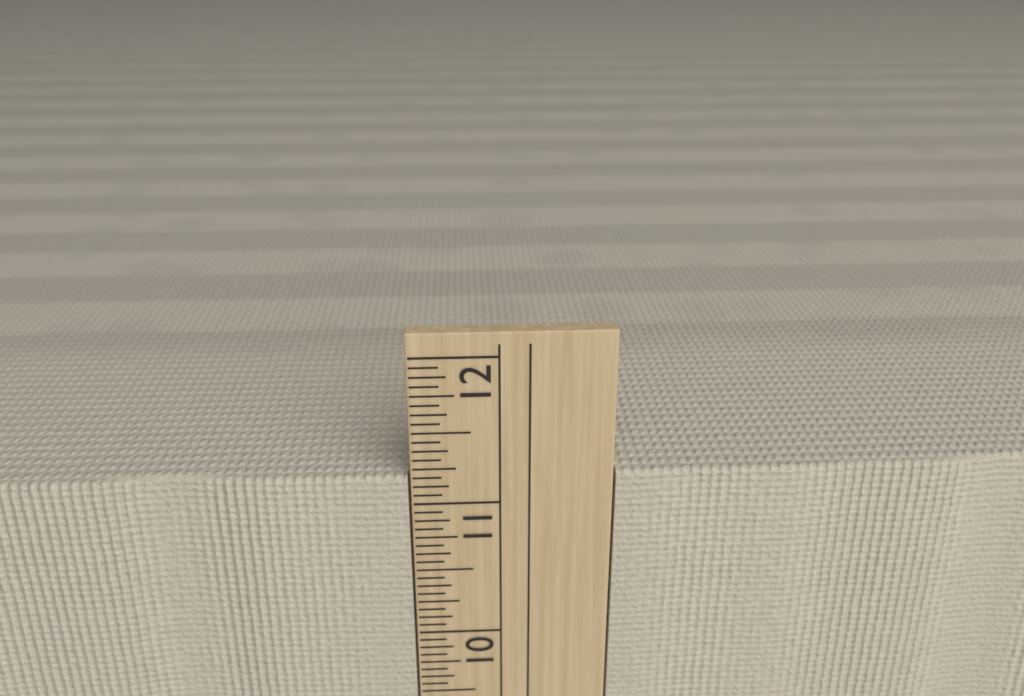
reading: 11.1875 in
